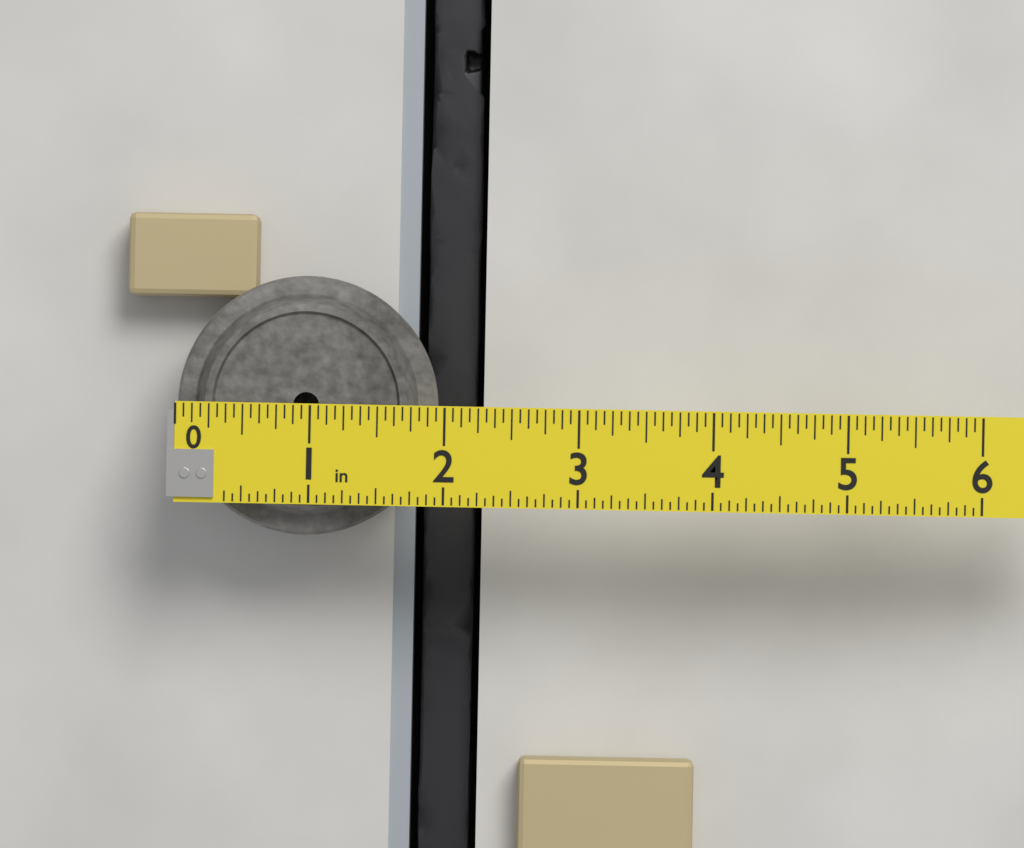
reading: 1.9375 in
